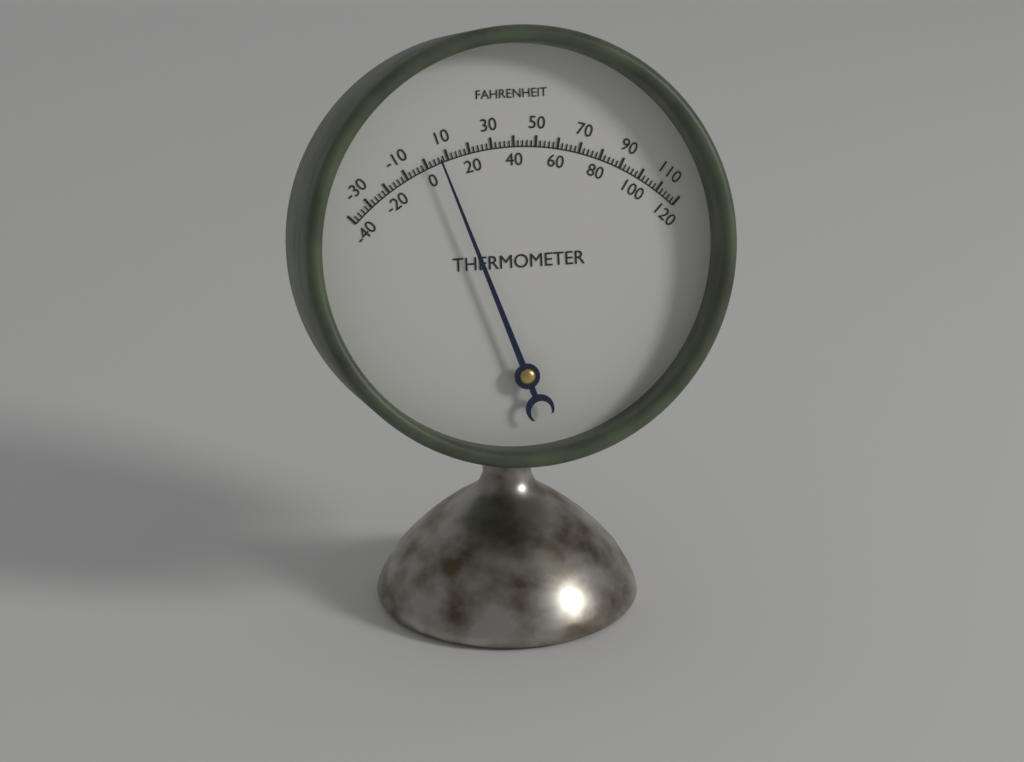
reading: 6 °F
